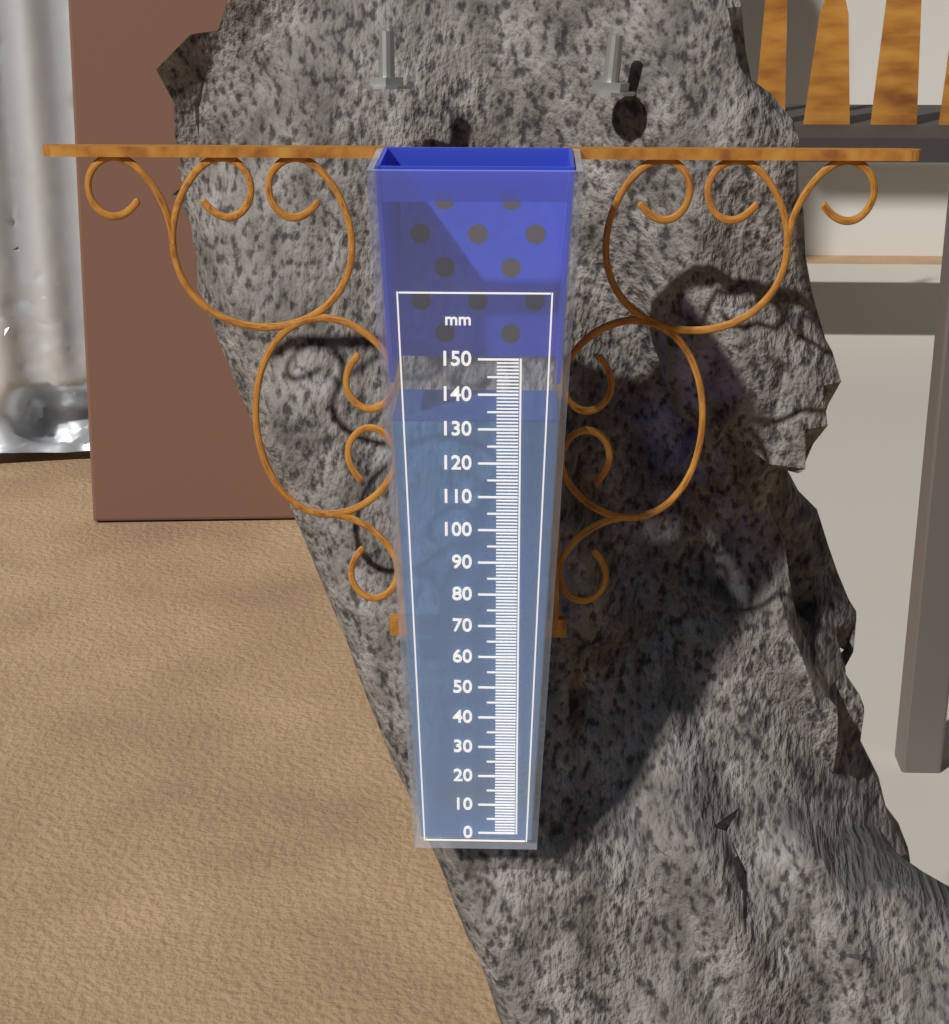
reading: 132 mm
